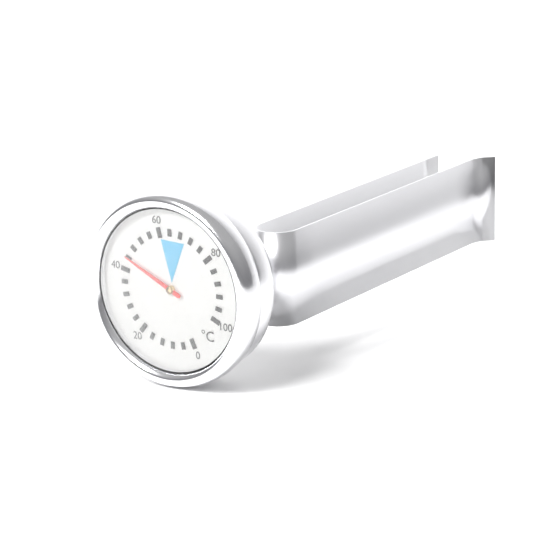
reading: 44 °C
